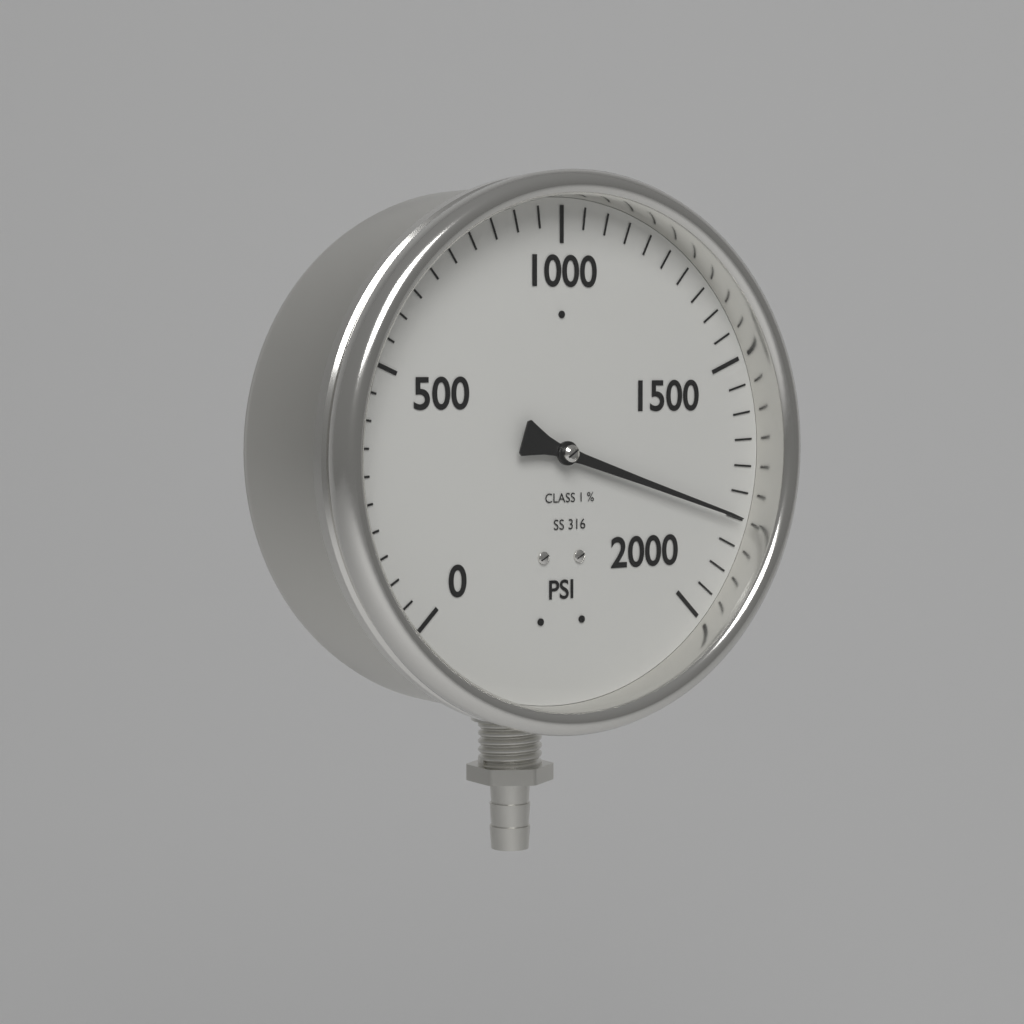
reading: 1800 psi
